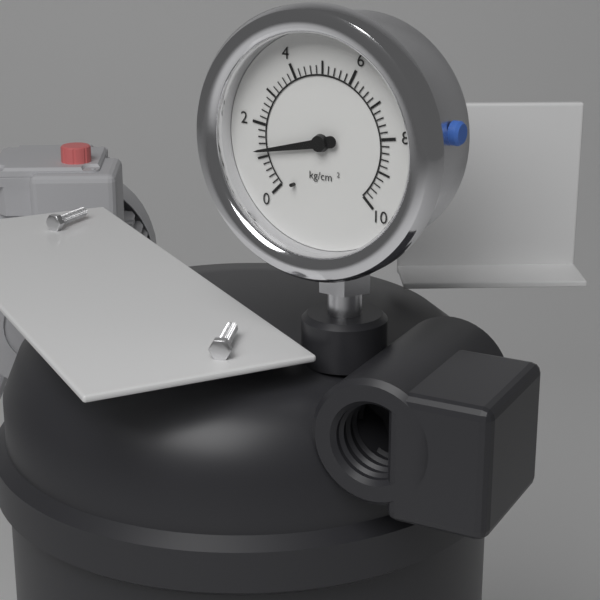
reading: 1.2 kg/cm²
